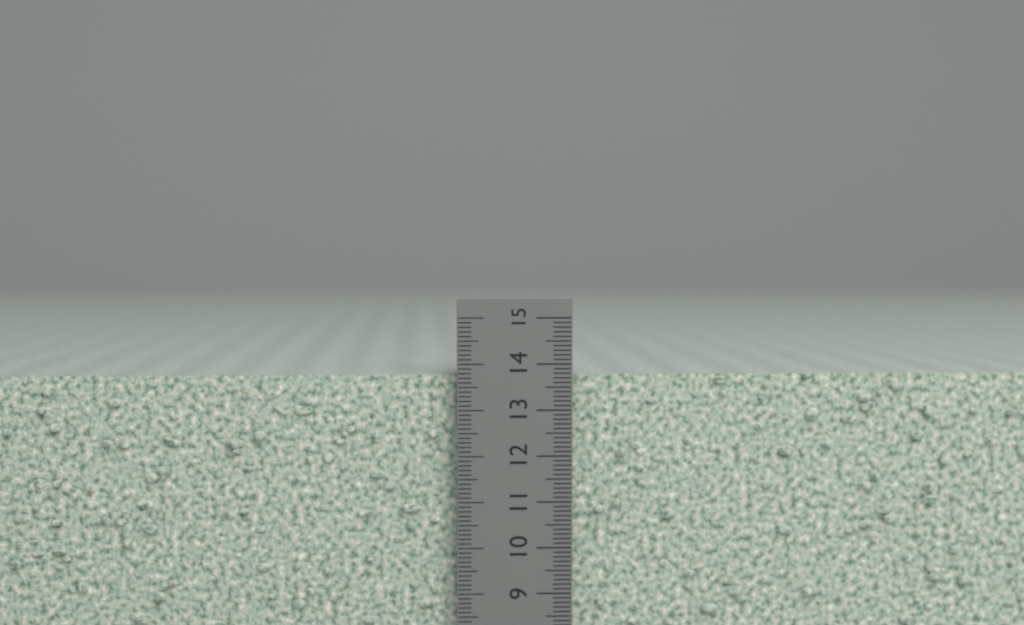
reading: 13.8 cm
